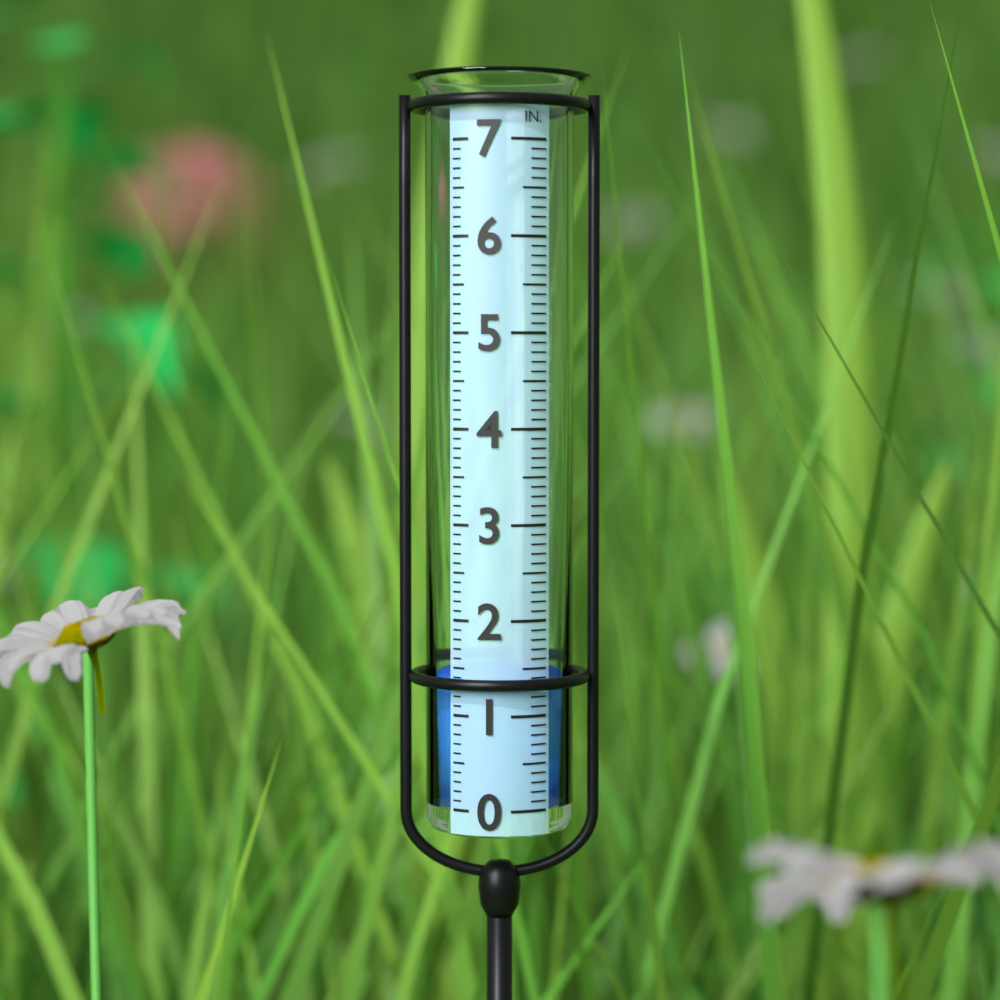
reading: 1.3 in
